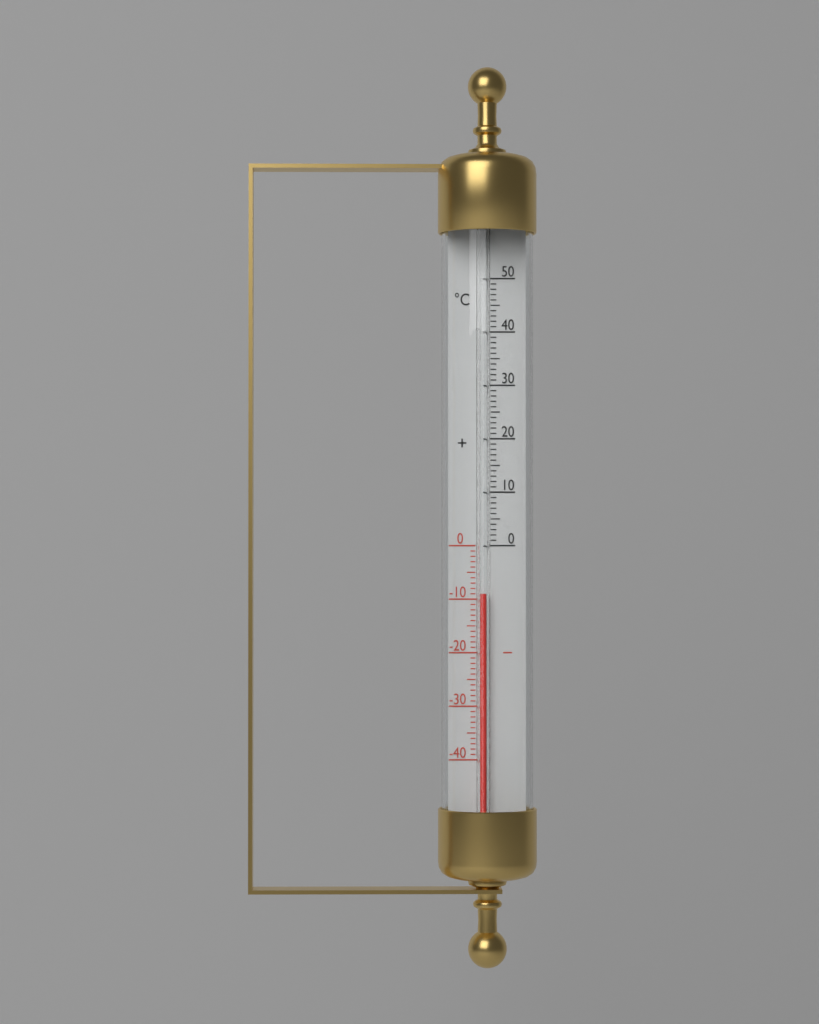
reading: -9 °C
